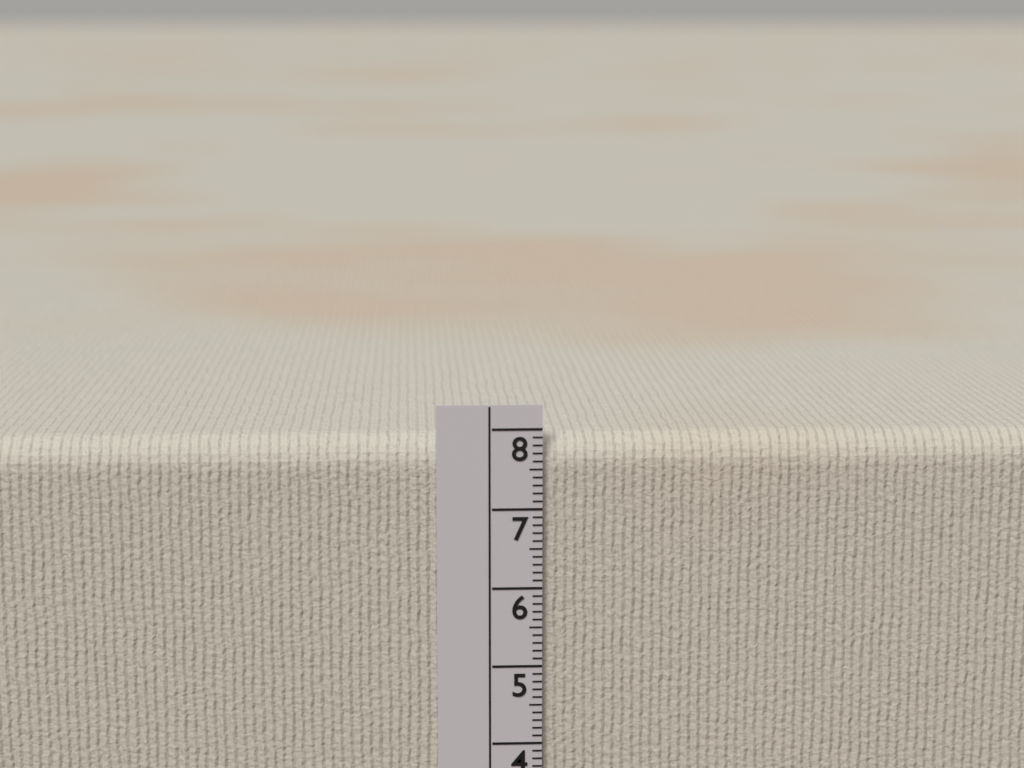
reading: 7.9 cm
